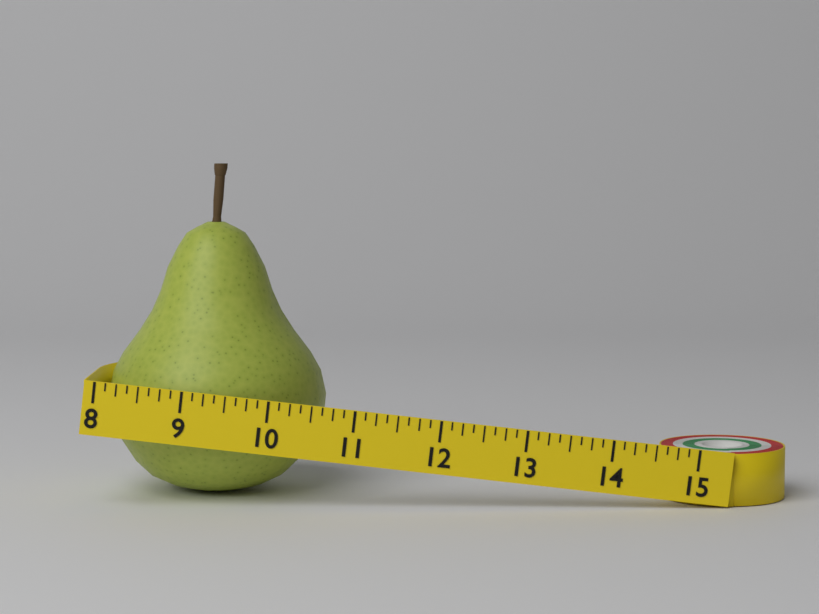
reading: 10.625 (no unit)
